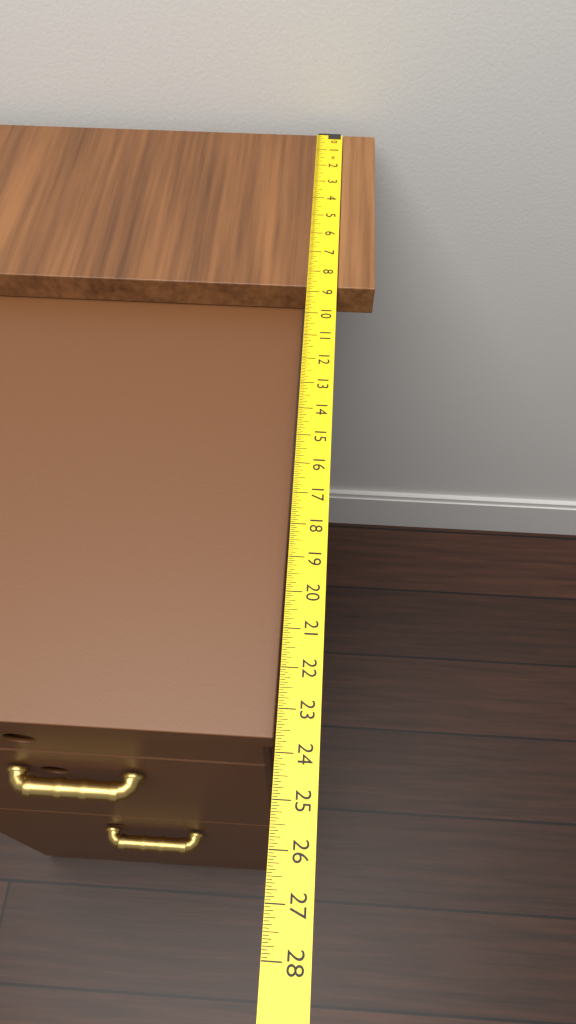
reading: 8.7500 in
